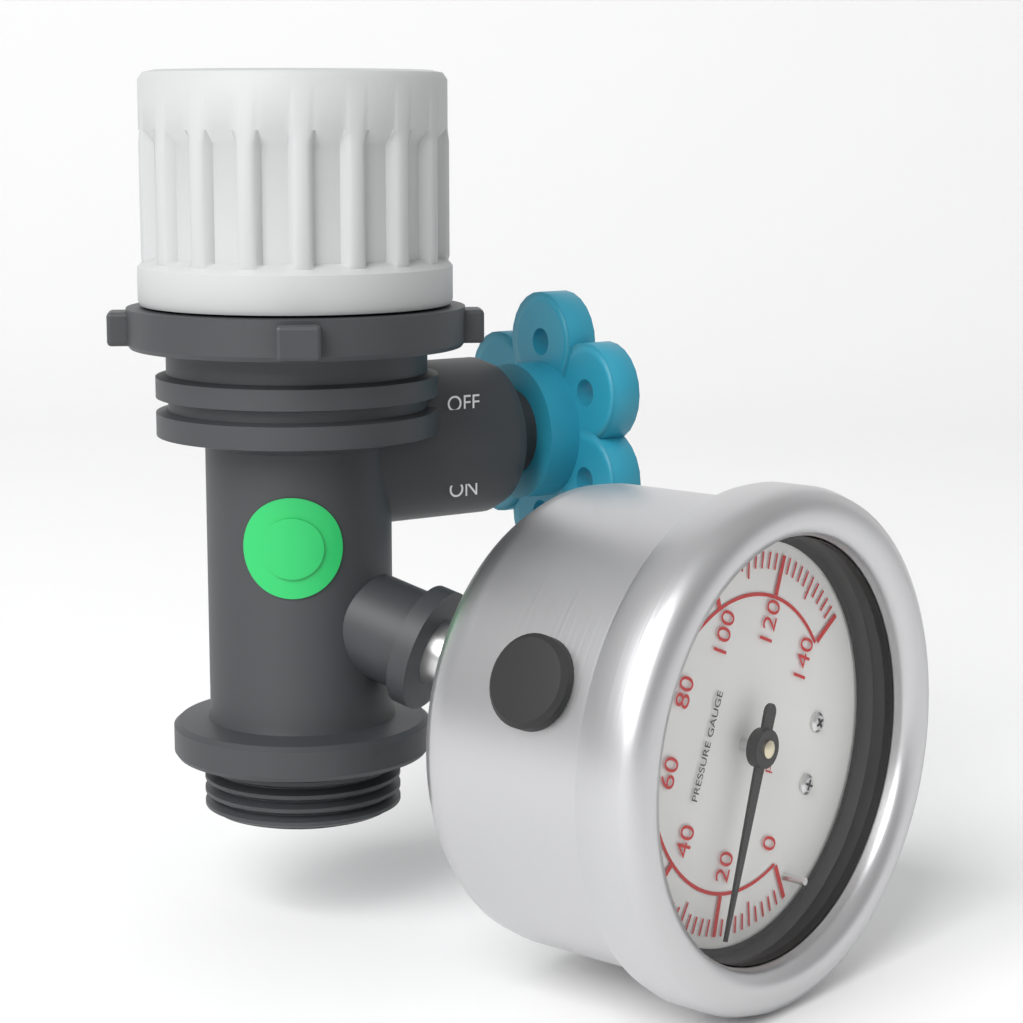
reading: 22 psi
